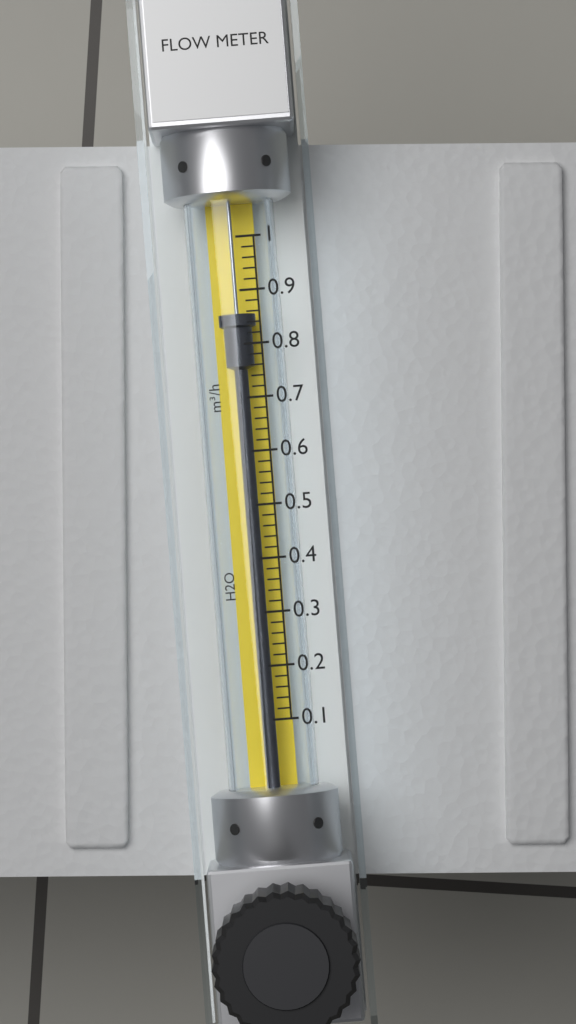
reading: 0.86 m³/h
